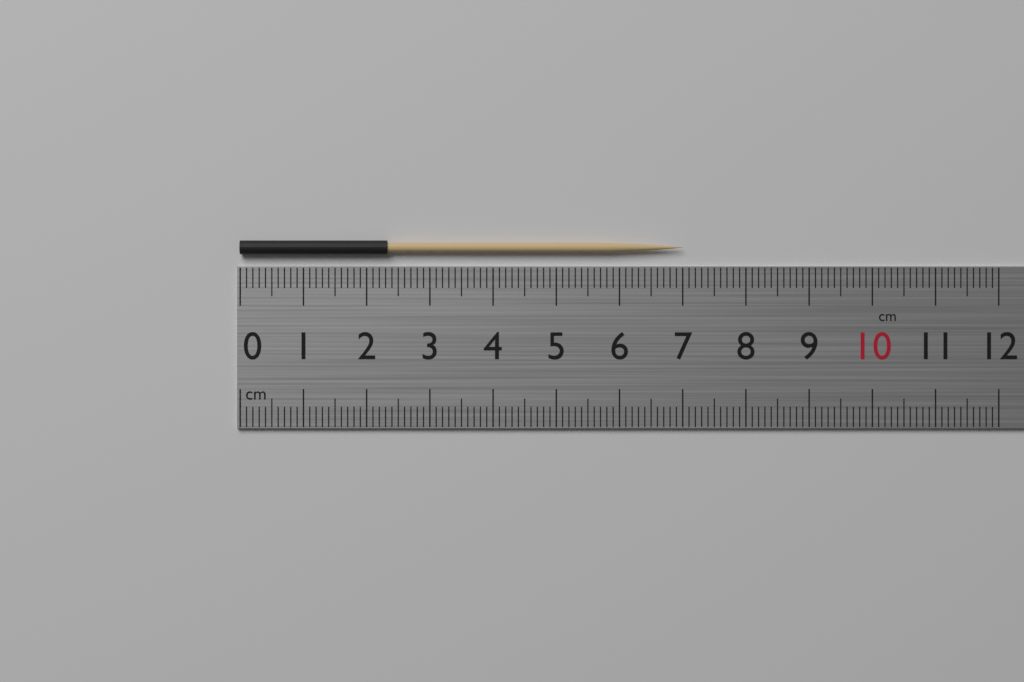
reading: 7.0 cm
